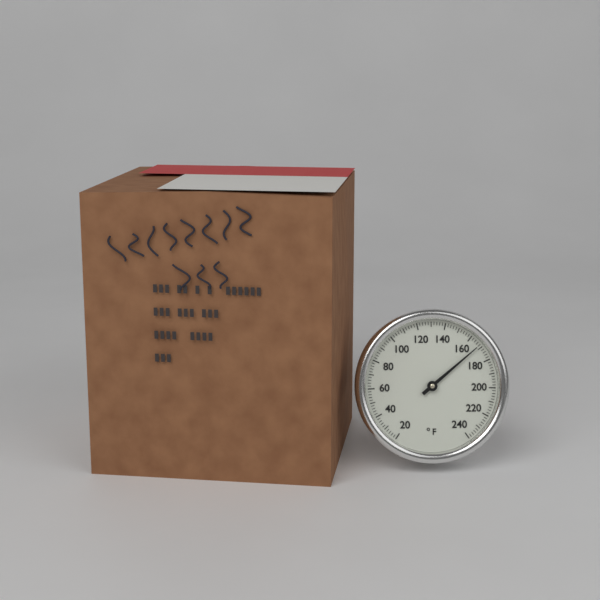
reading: 168 °F
